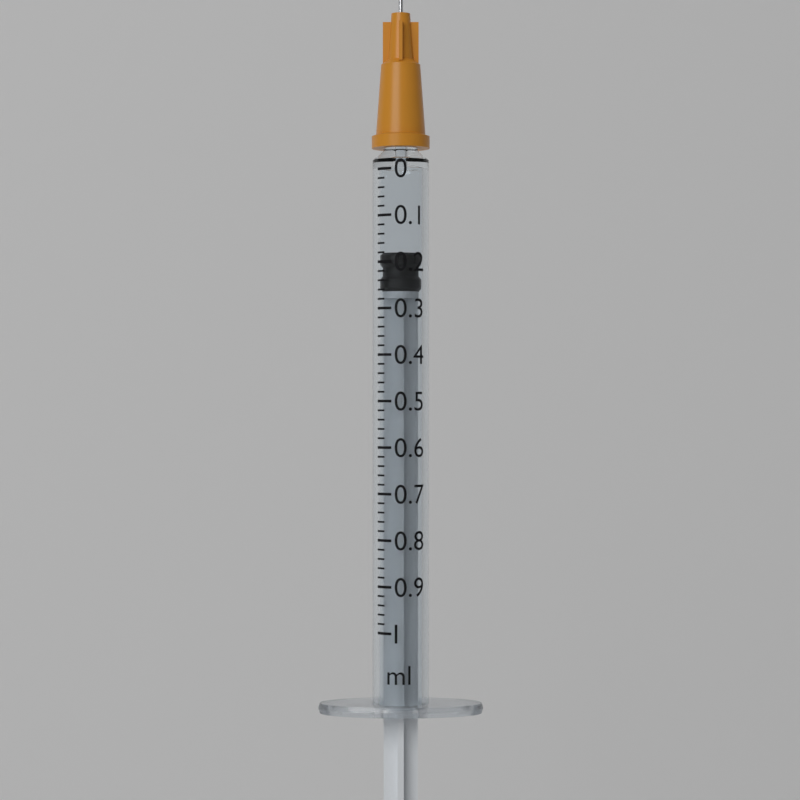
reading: 0.18 ml
